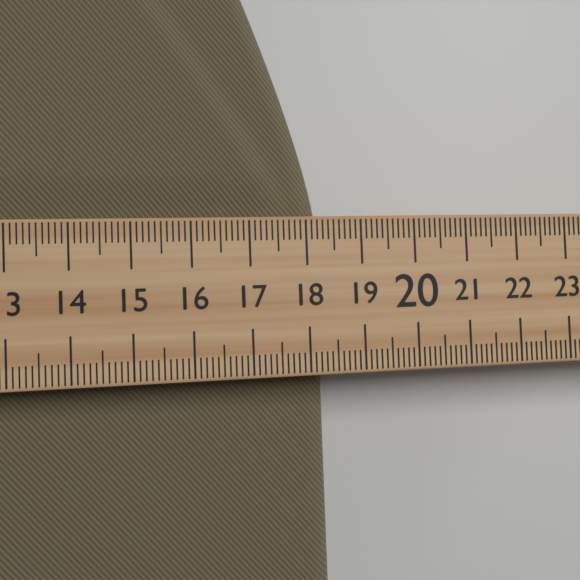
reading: 18.4 (no unit)
